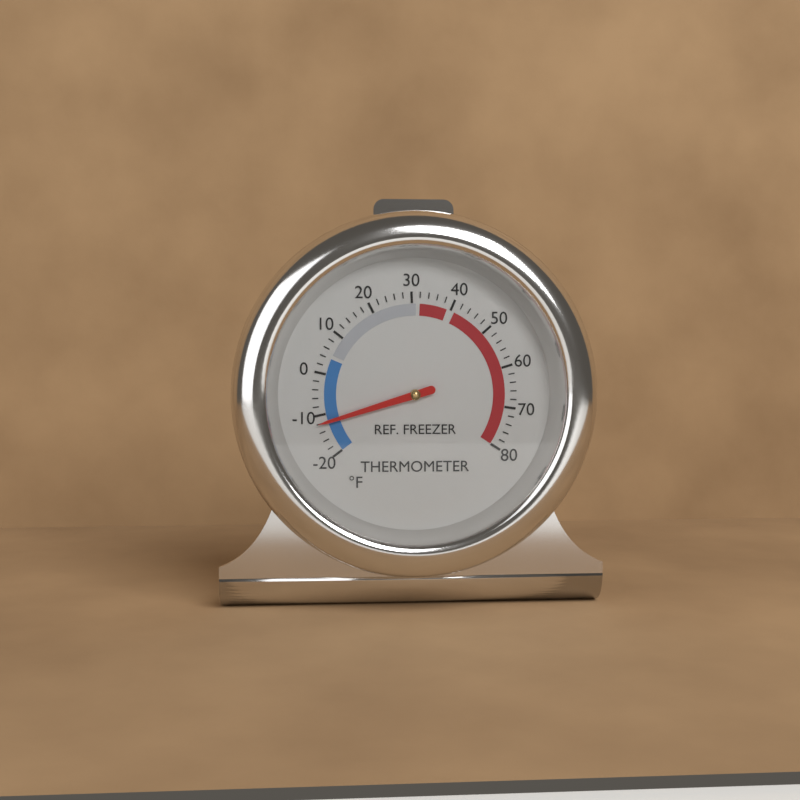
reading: -12 °F
